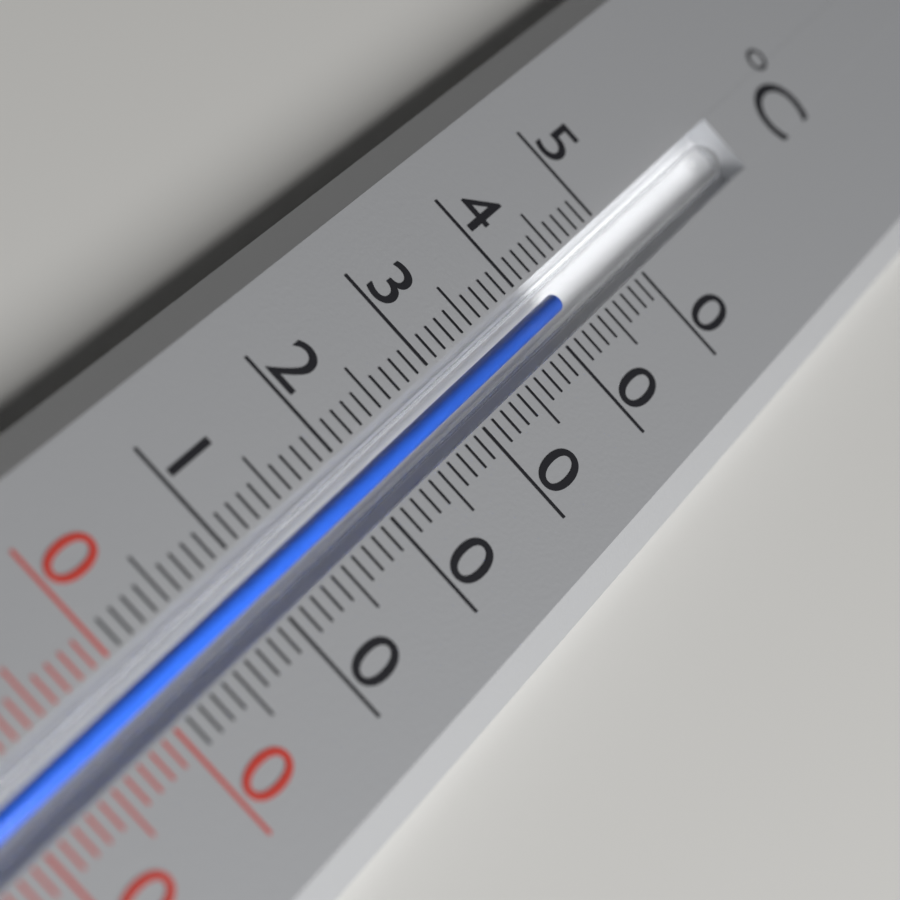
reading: 42 °C
